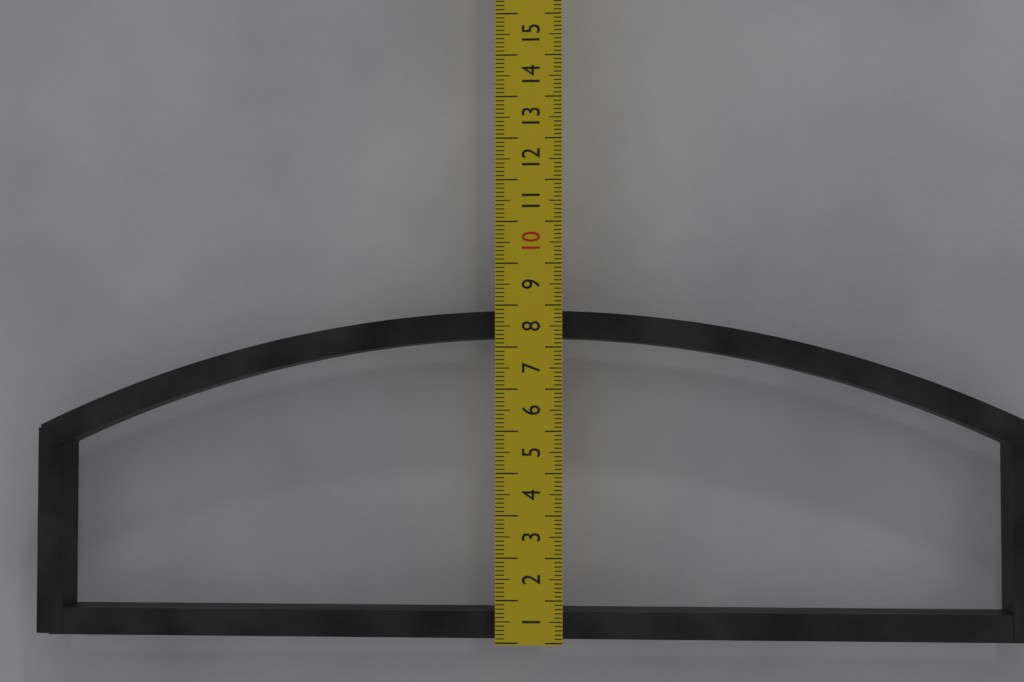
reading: 7.9 cm
